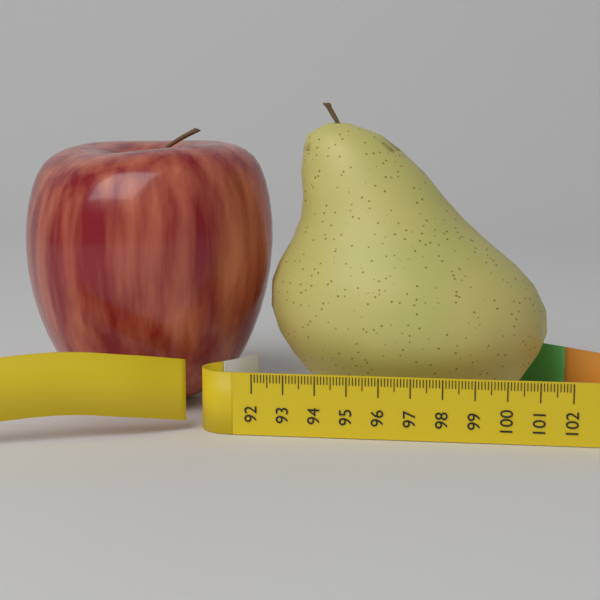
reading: 101.3 (no unit)
